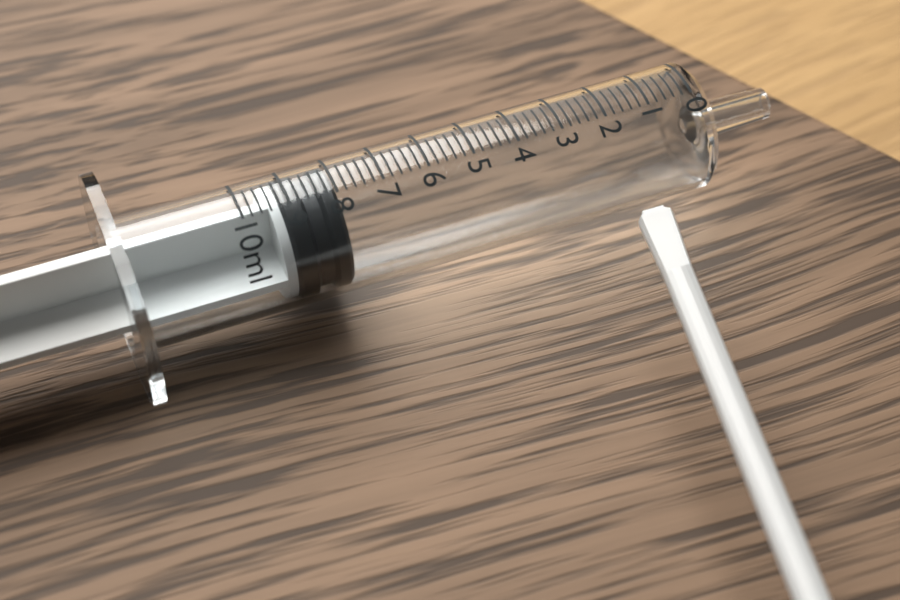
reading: 8.0 ml
